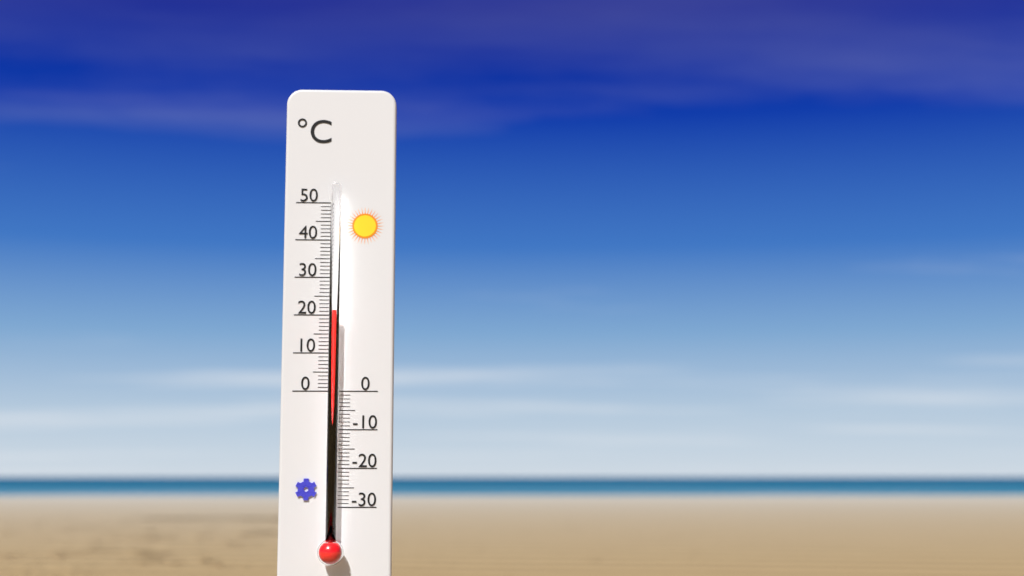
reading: 21 °C
